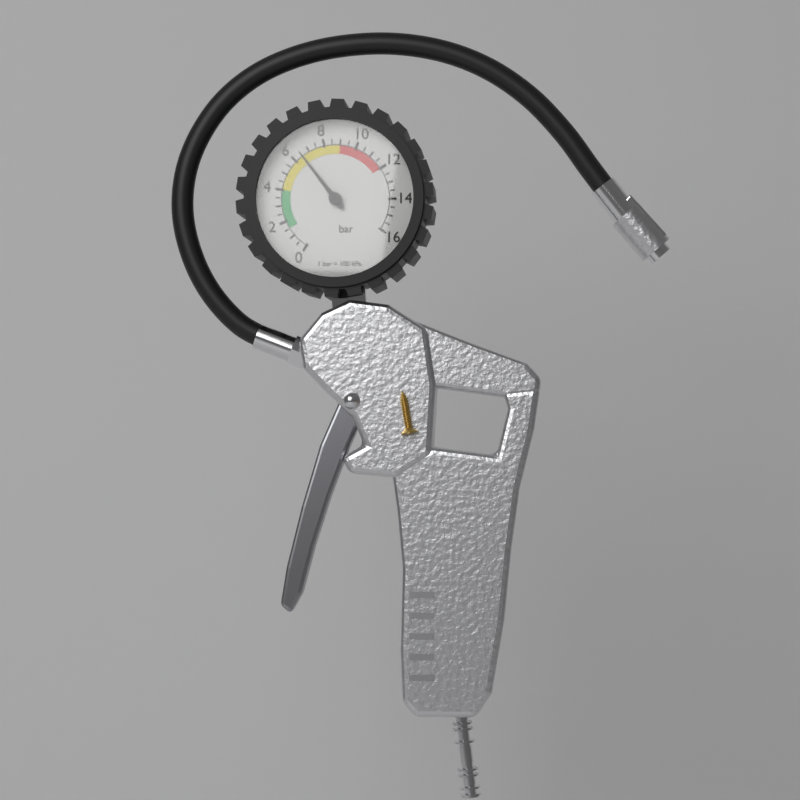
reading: 6.5 bar
